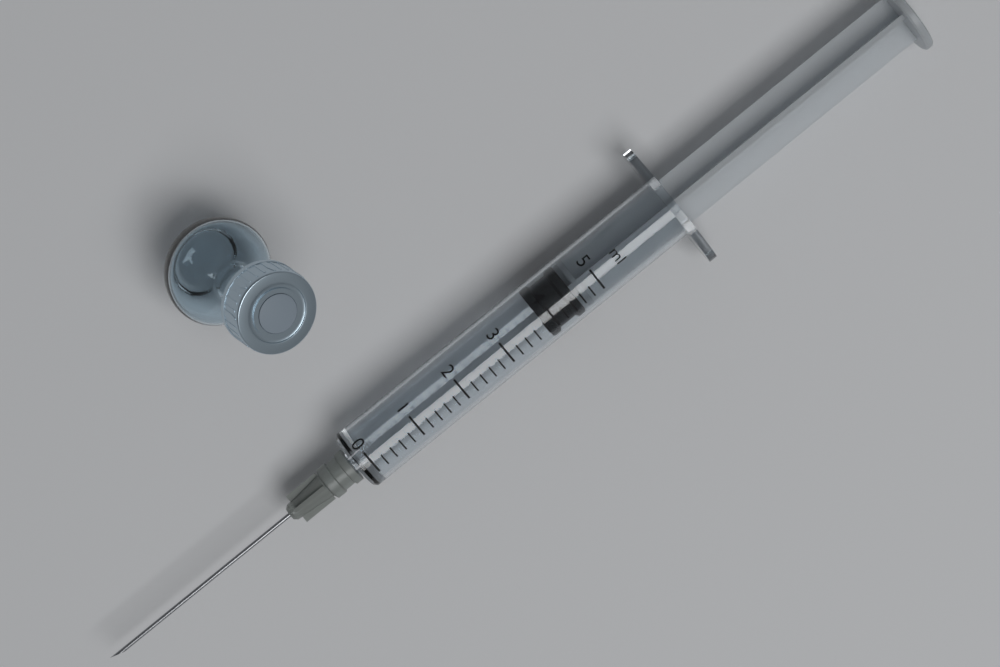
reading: 3.8 ml
